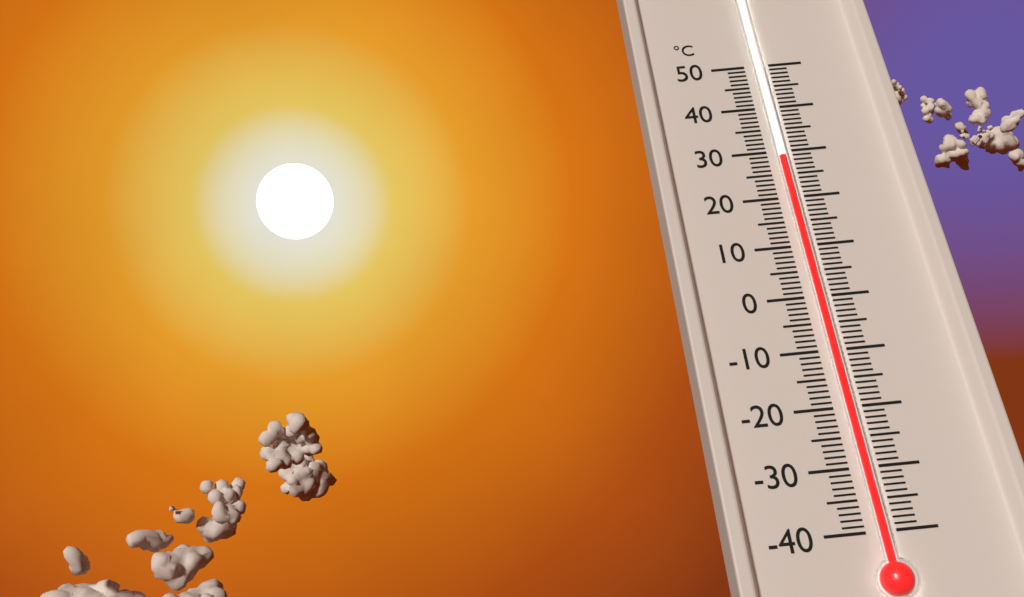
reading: 28 °C
